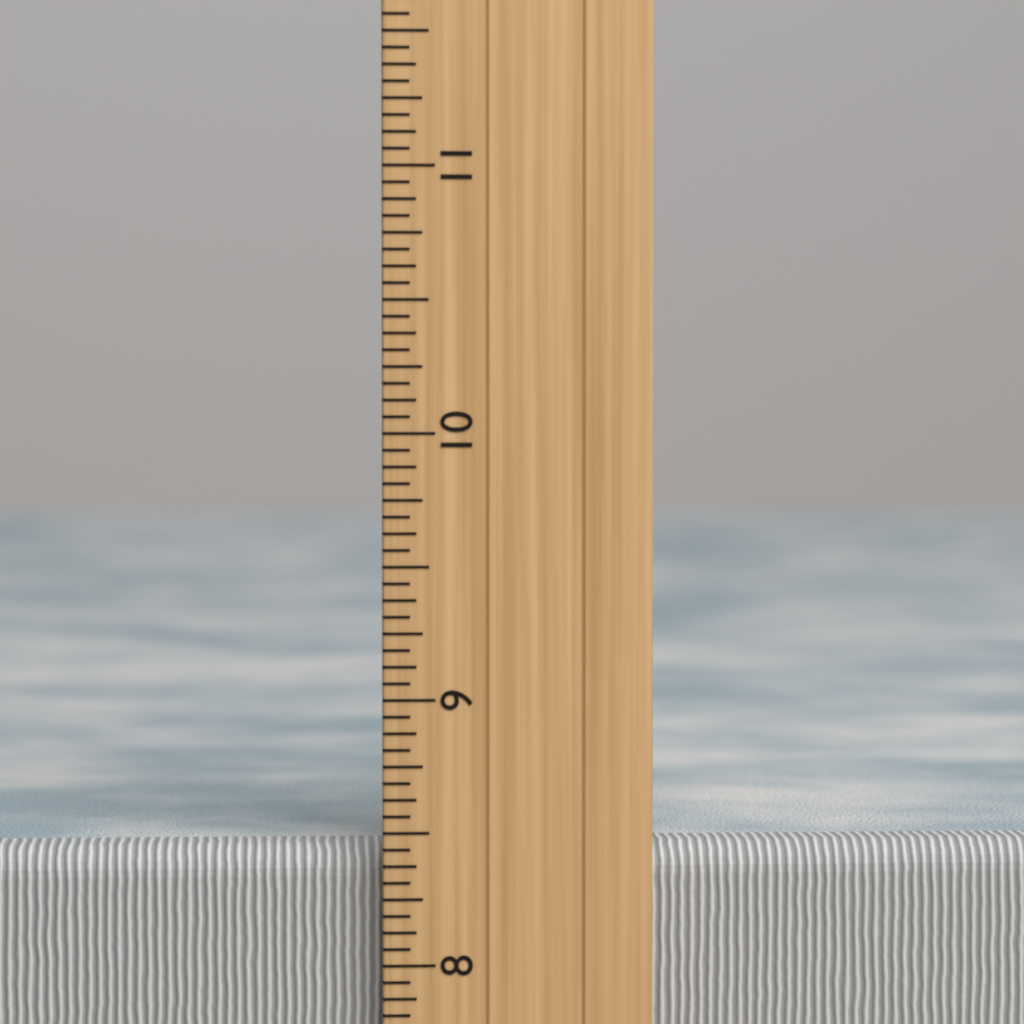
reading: 8.4375 inch
